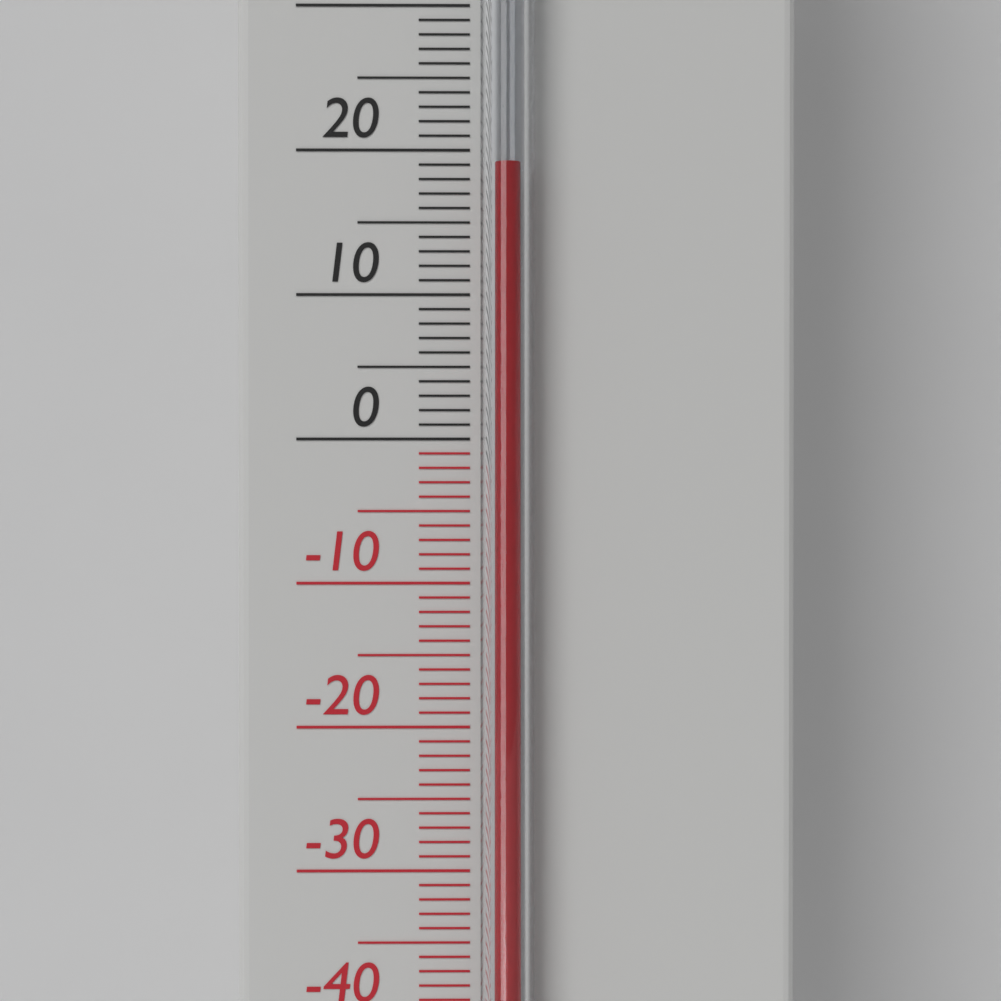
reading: 19 °C
